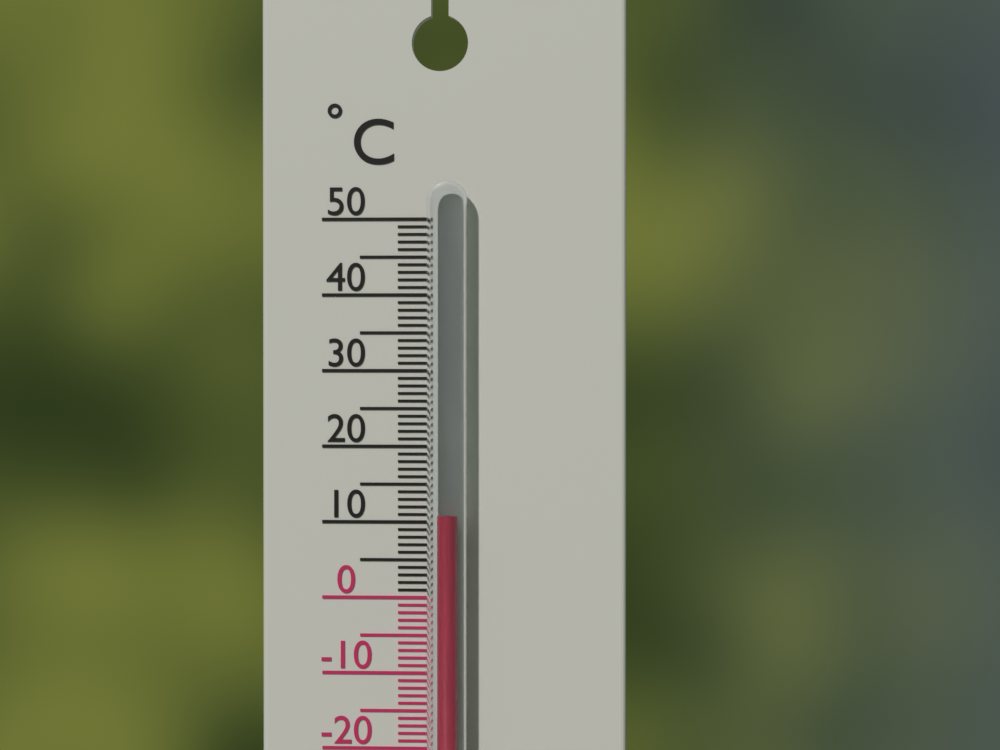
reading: 11 °C
